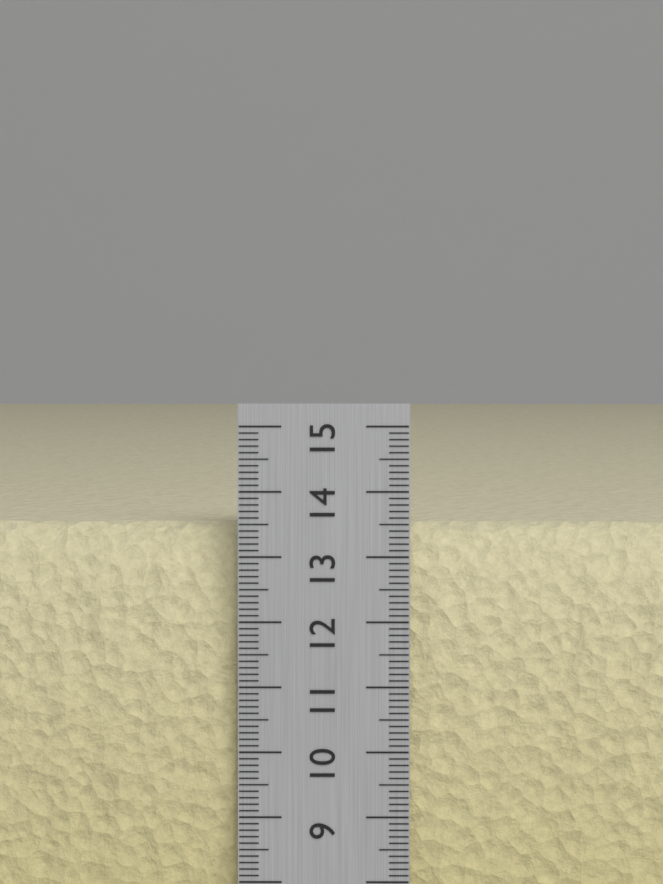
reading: 13.5 cm
